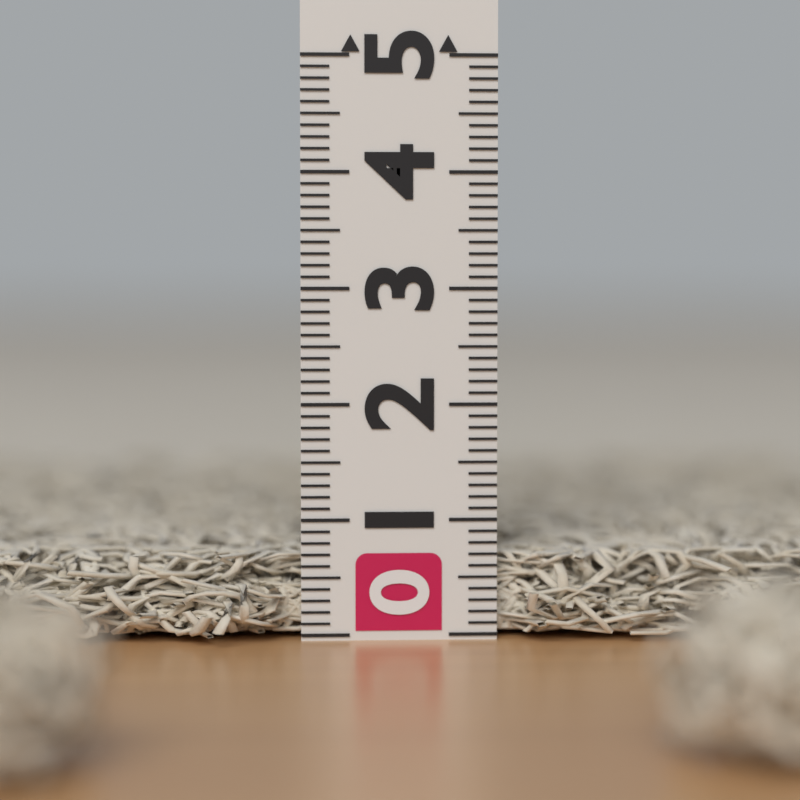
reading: 0.7 (no unit)
